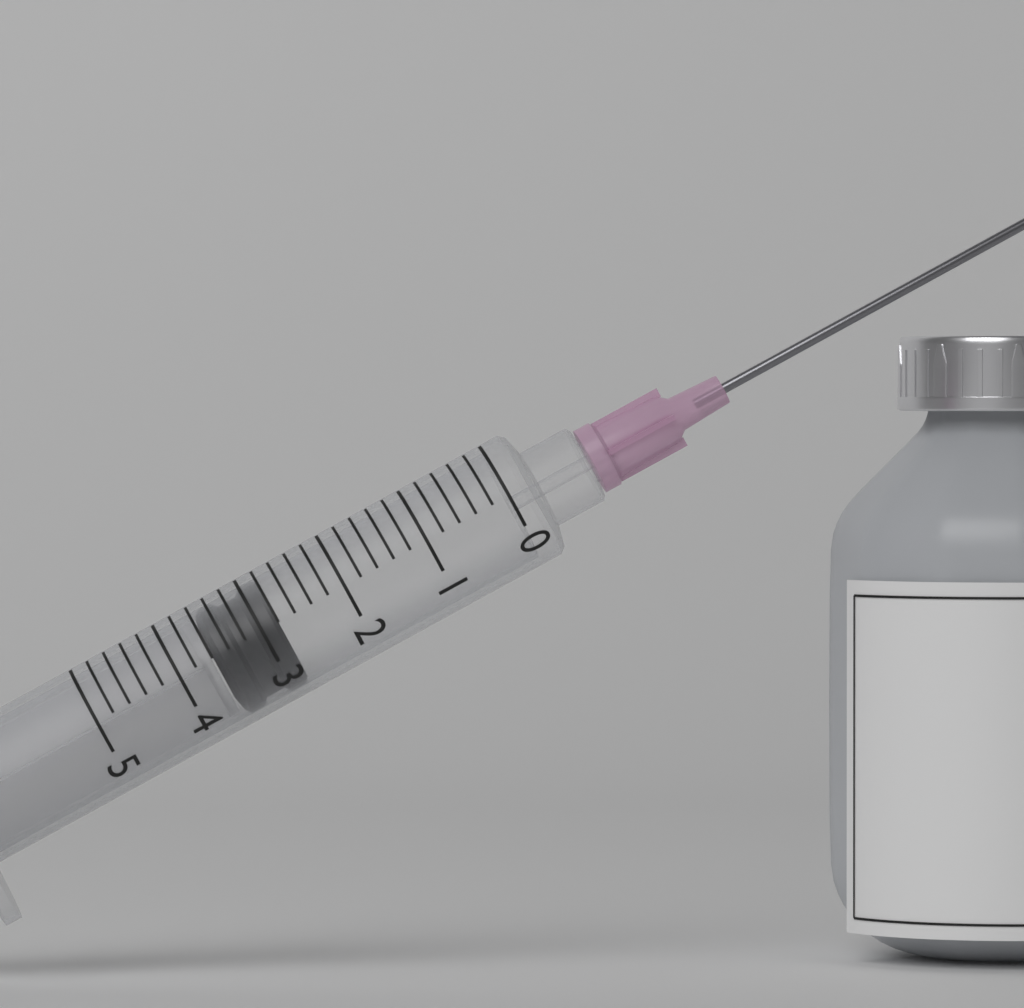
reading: 2.8 (no unit)
